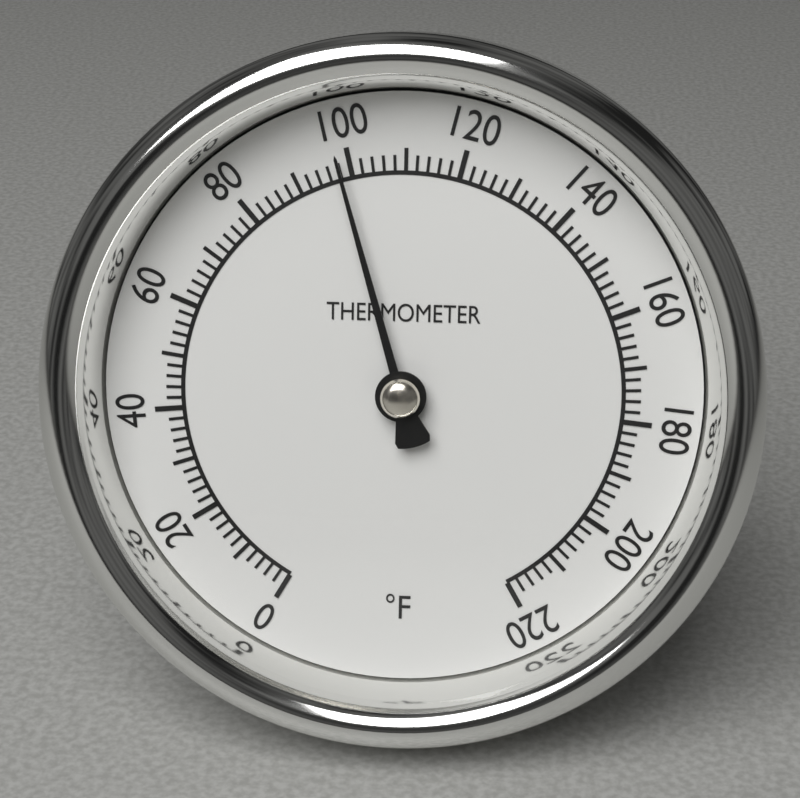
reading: 98 °F
